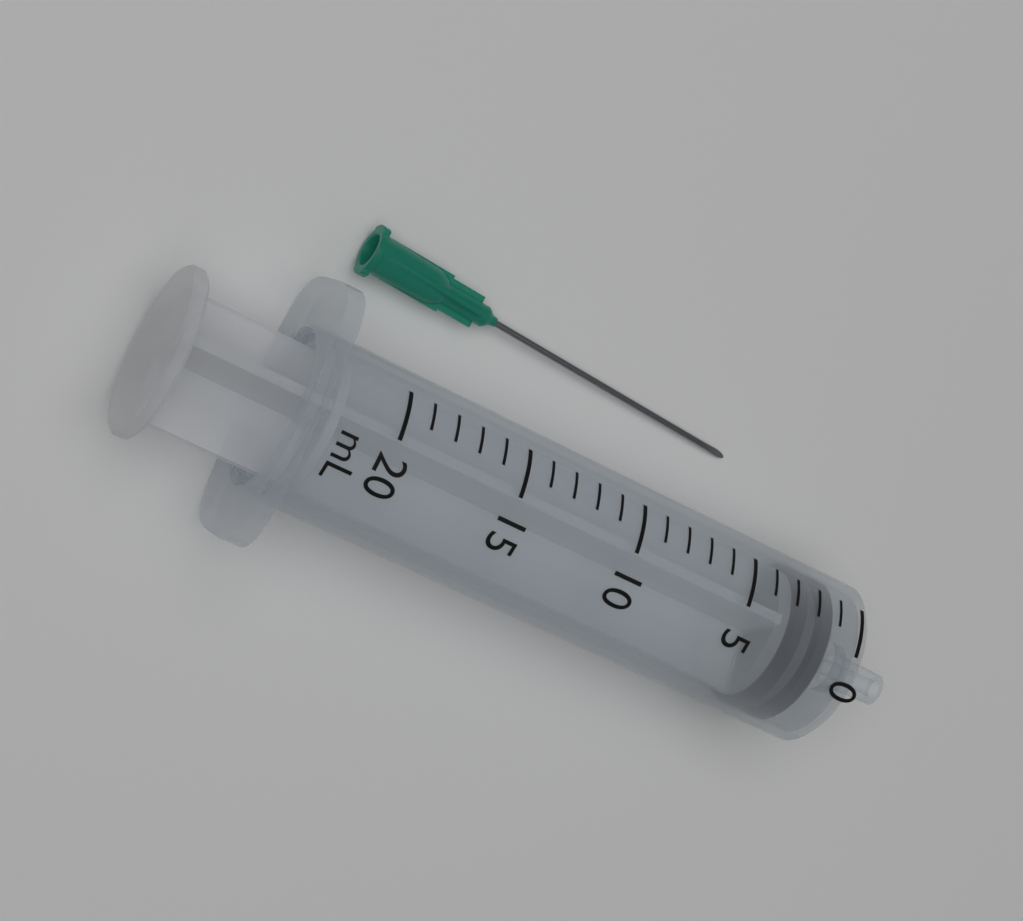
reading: 1 mL
